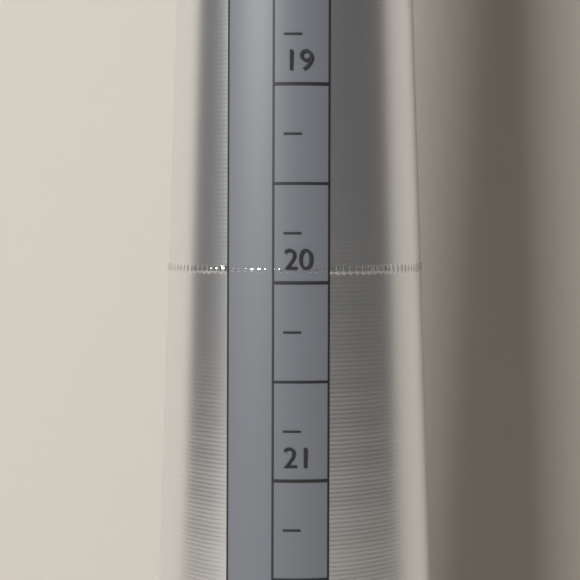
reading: 20.00 mm
